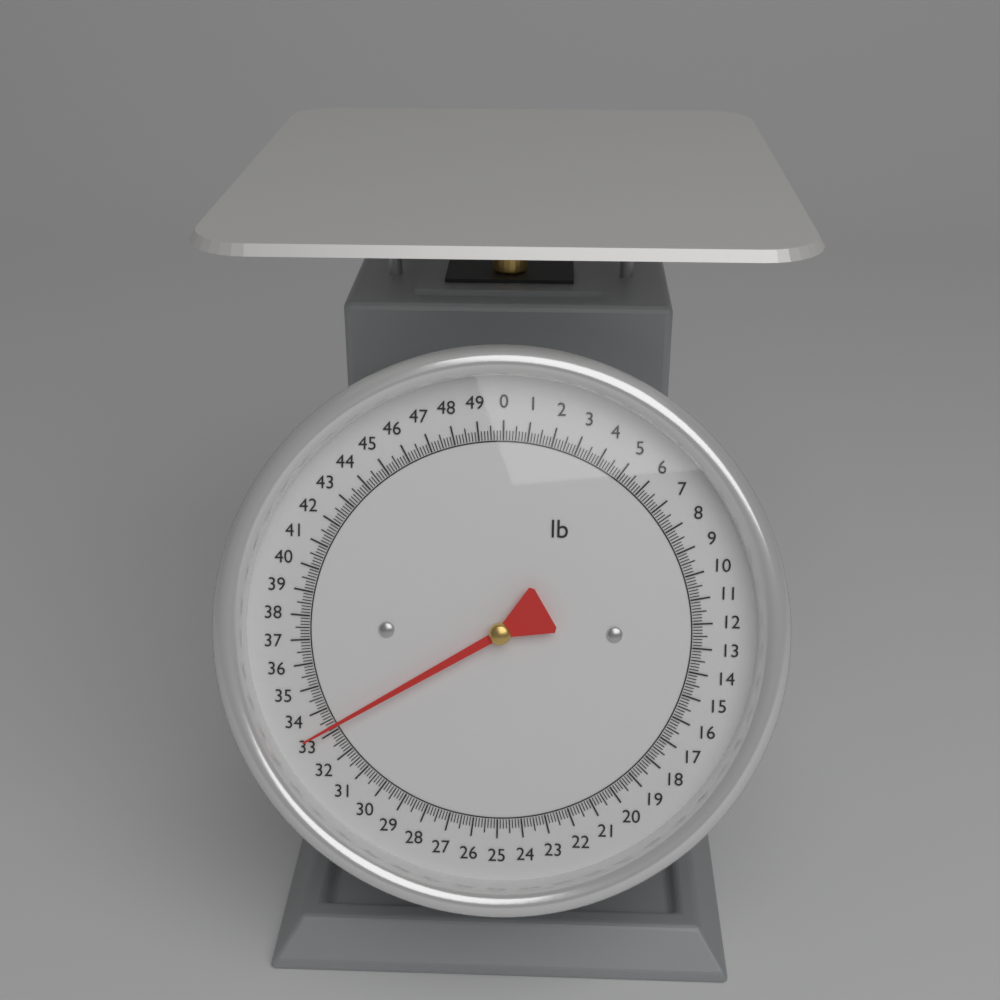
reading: 33.250 lb
